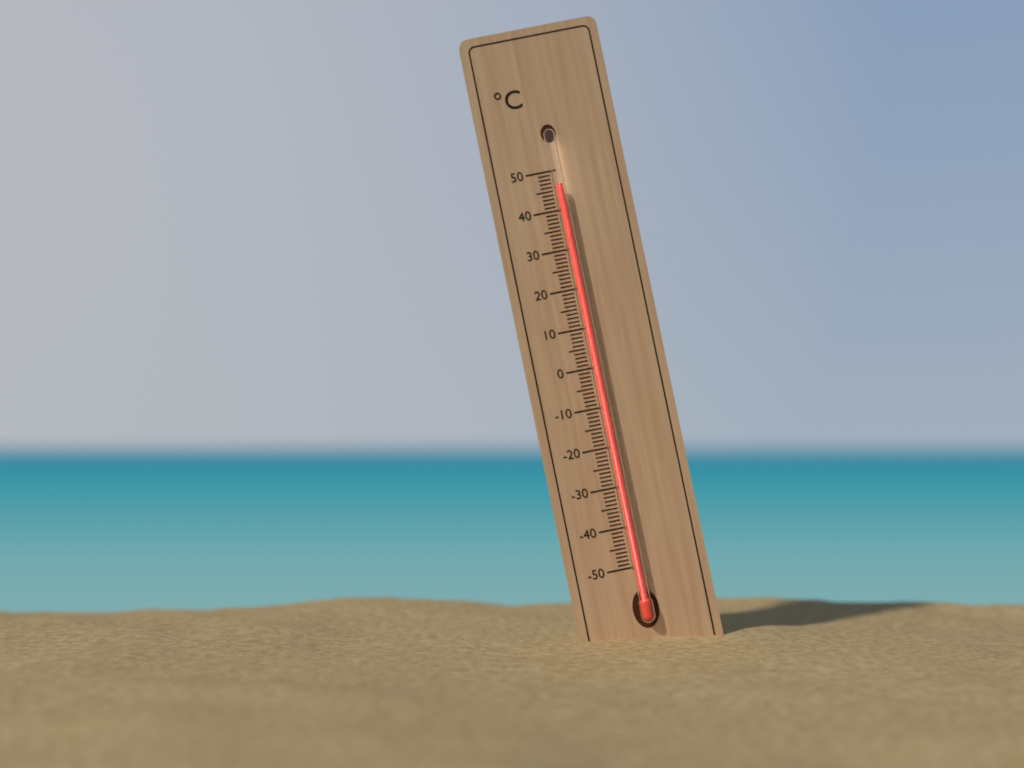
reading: 46 °C
